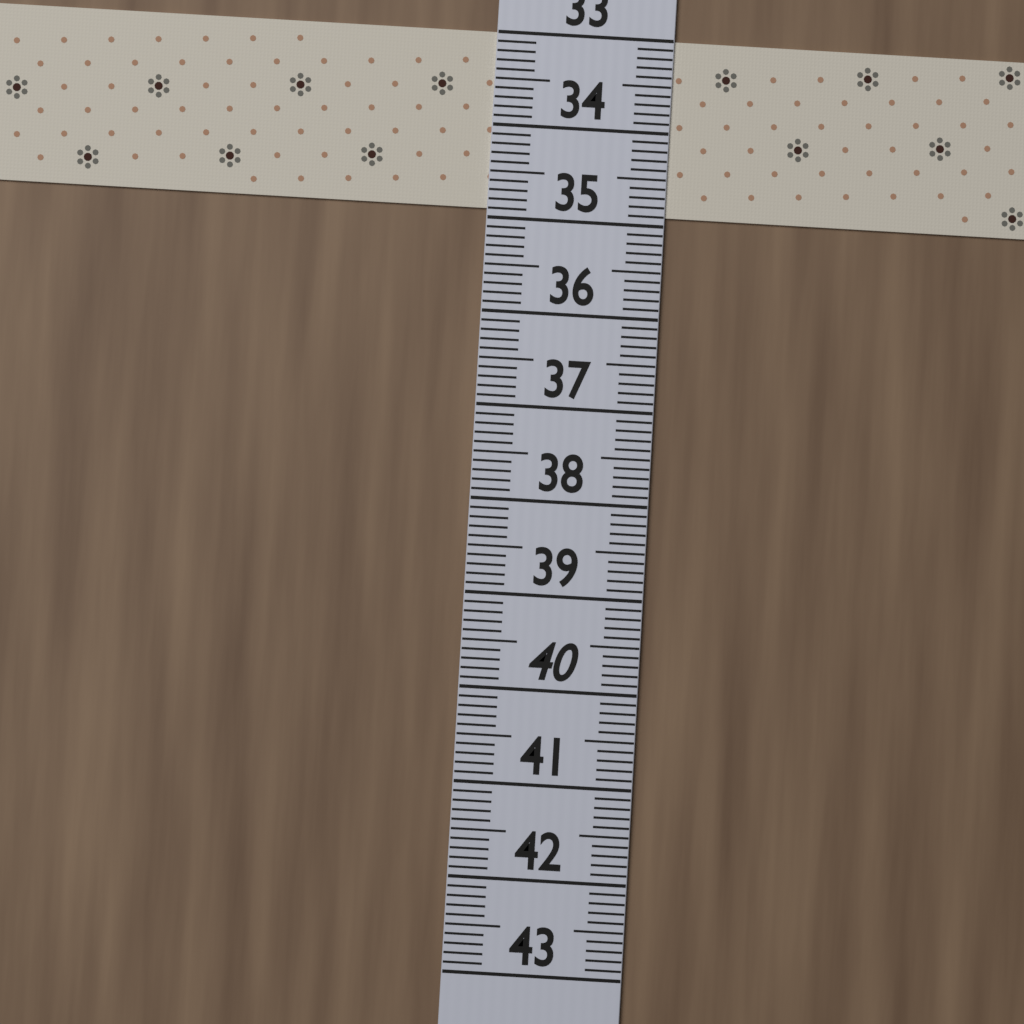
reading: 34.9 (no unit)
